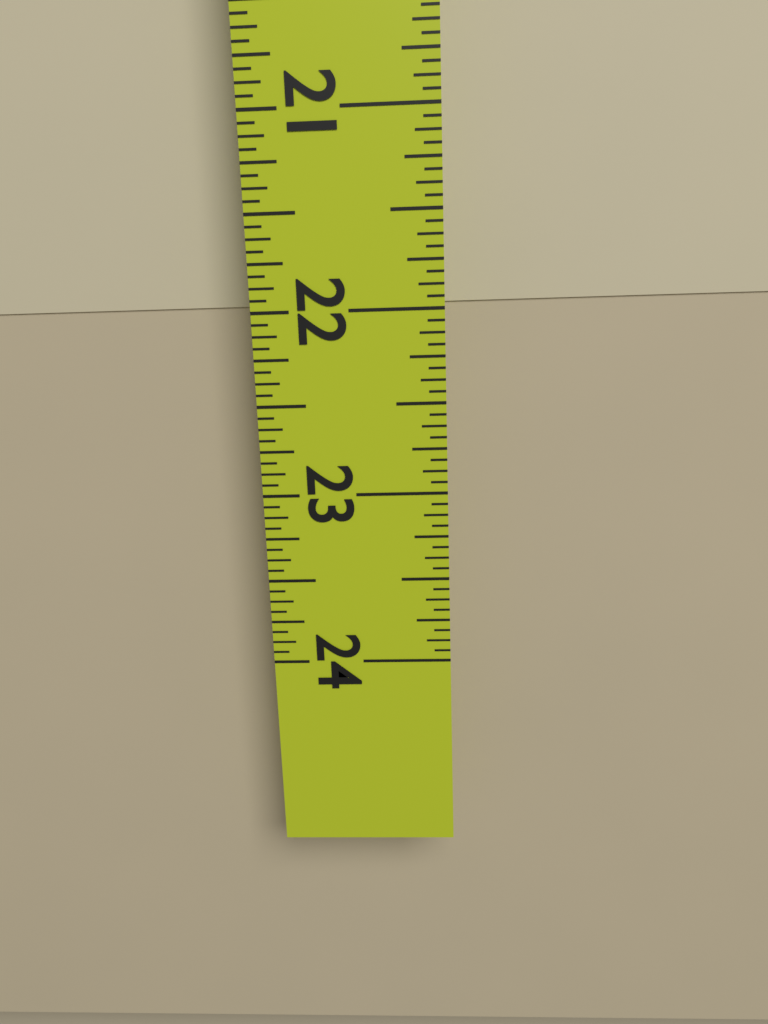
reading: 22.0000 in
